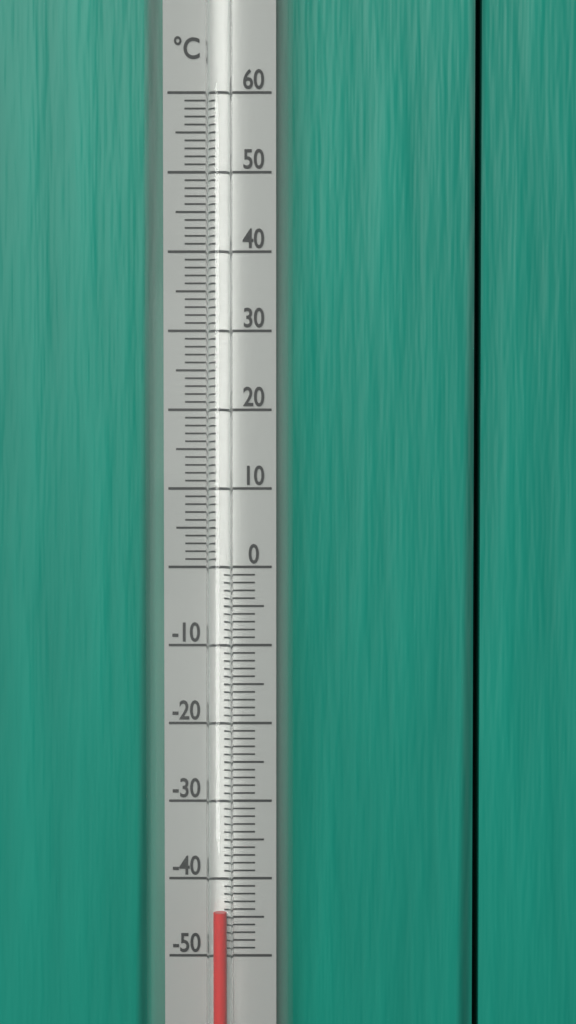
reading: -44 °C
